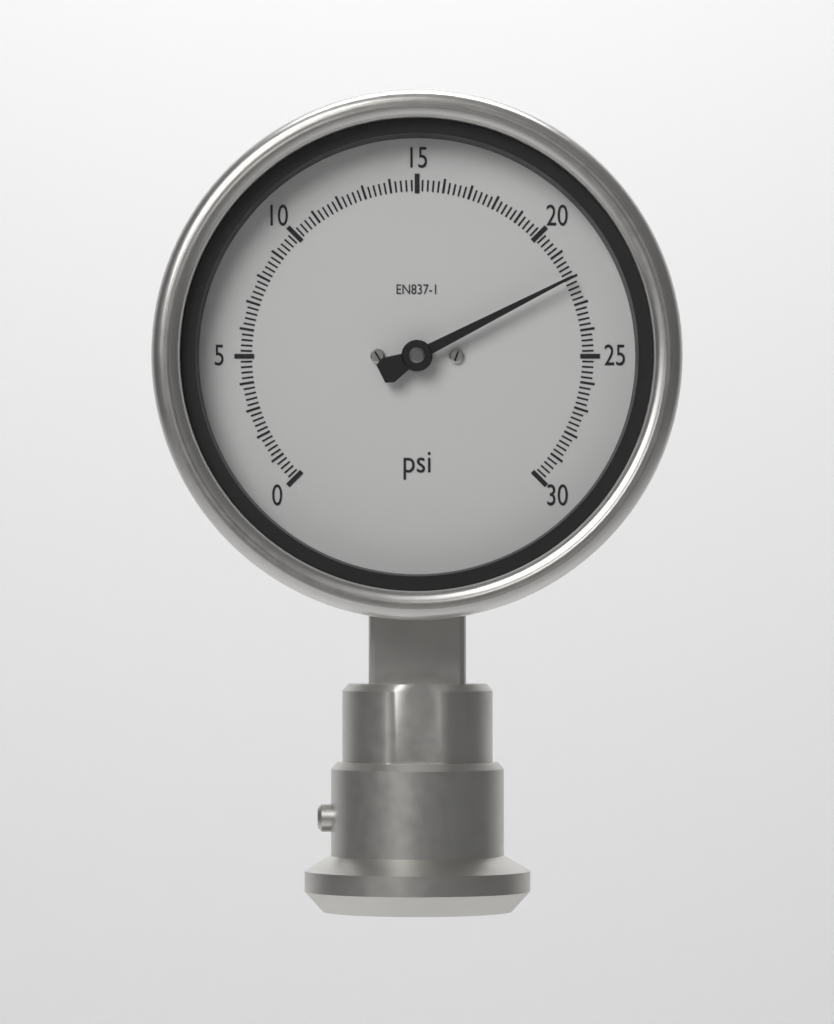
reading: 22.0 psi
